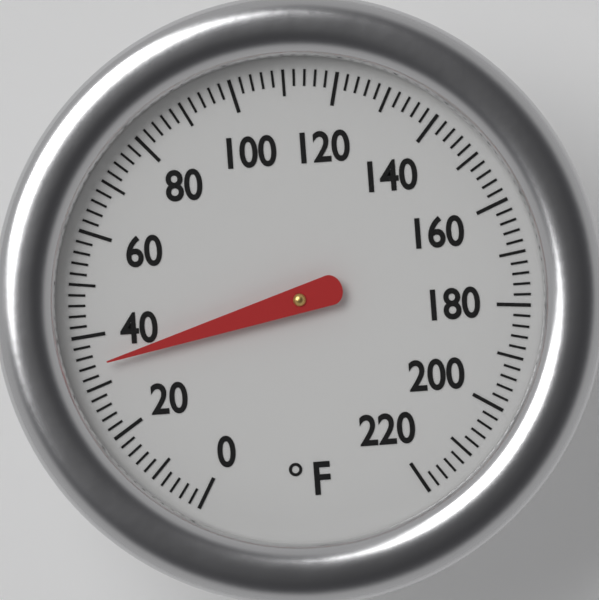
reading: 34 °F
